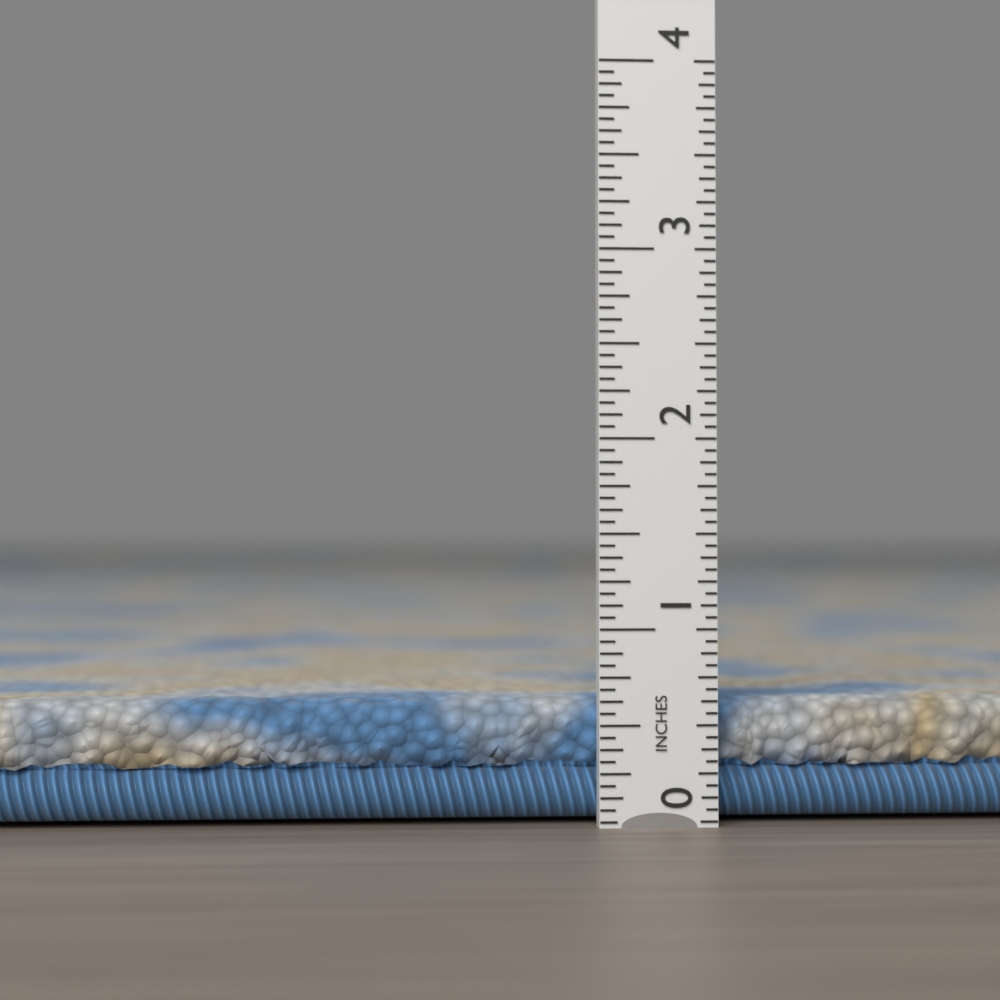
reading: 0.6250 in
